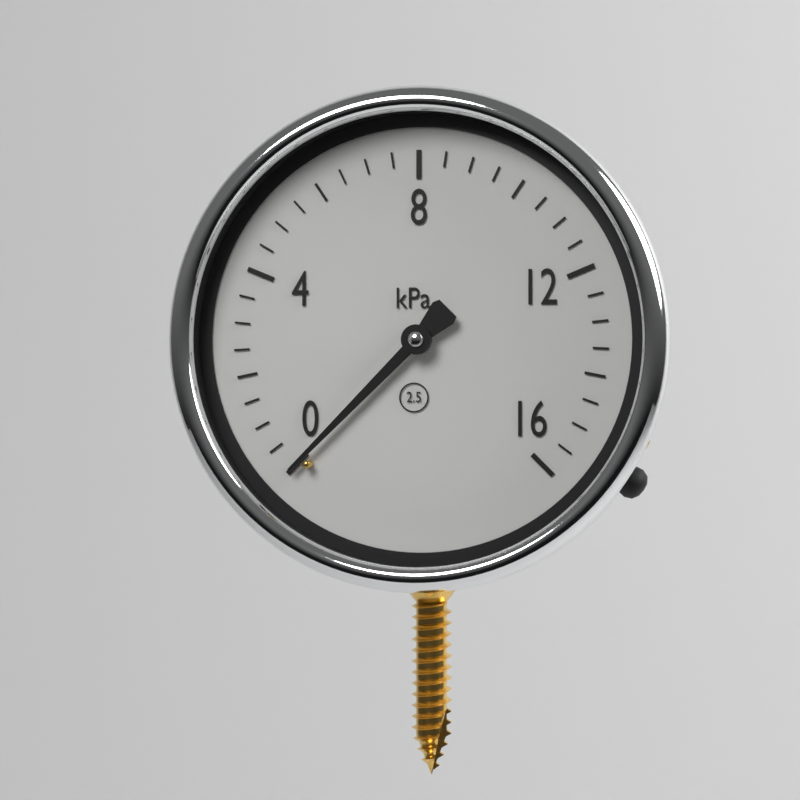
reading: 0.0 kPa
